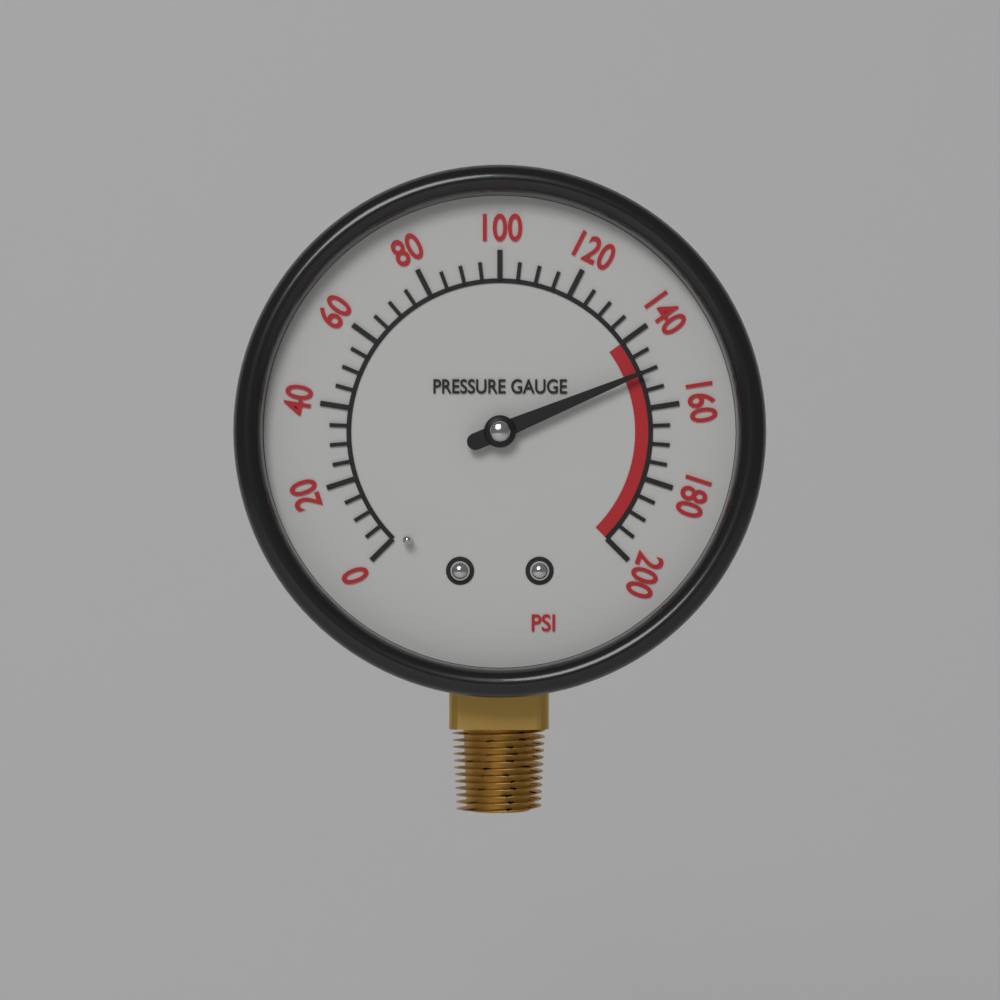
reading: 150 psi
